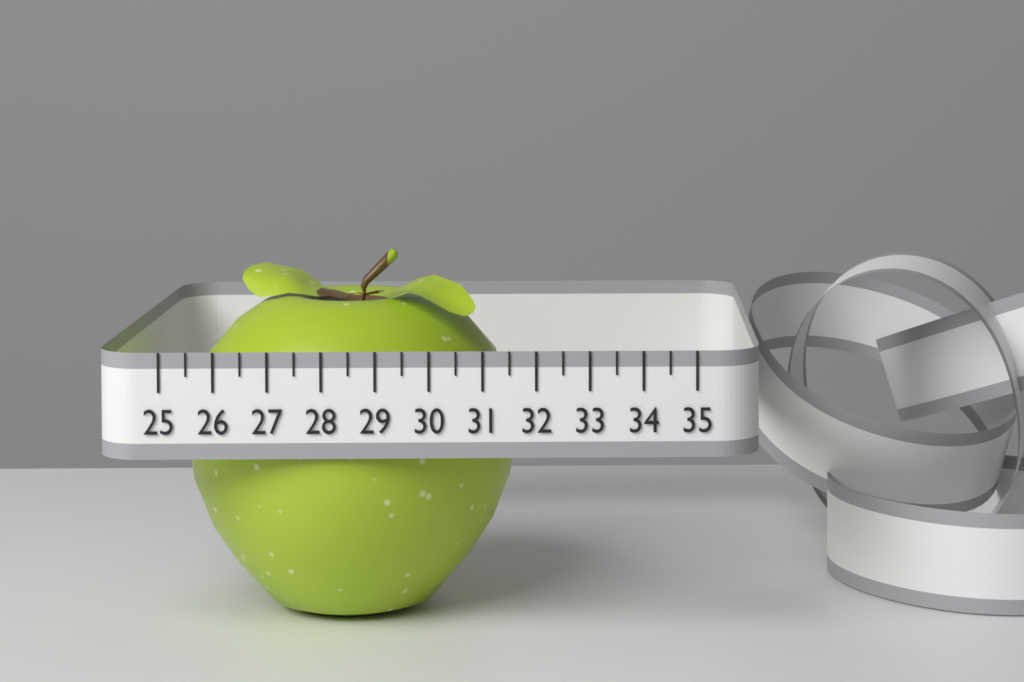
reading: 31.5 (no unit)
